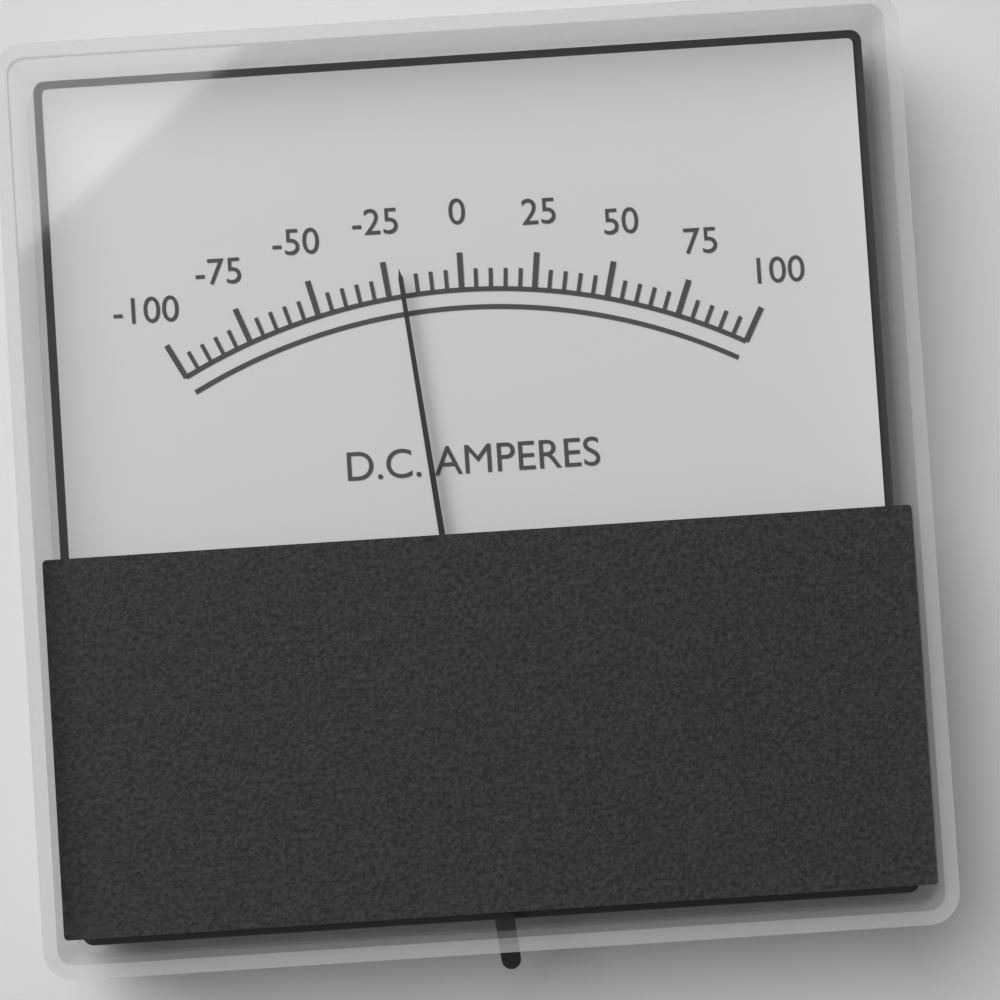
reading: -20 A
